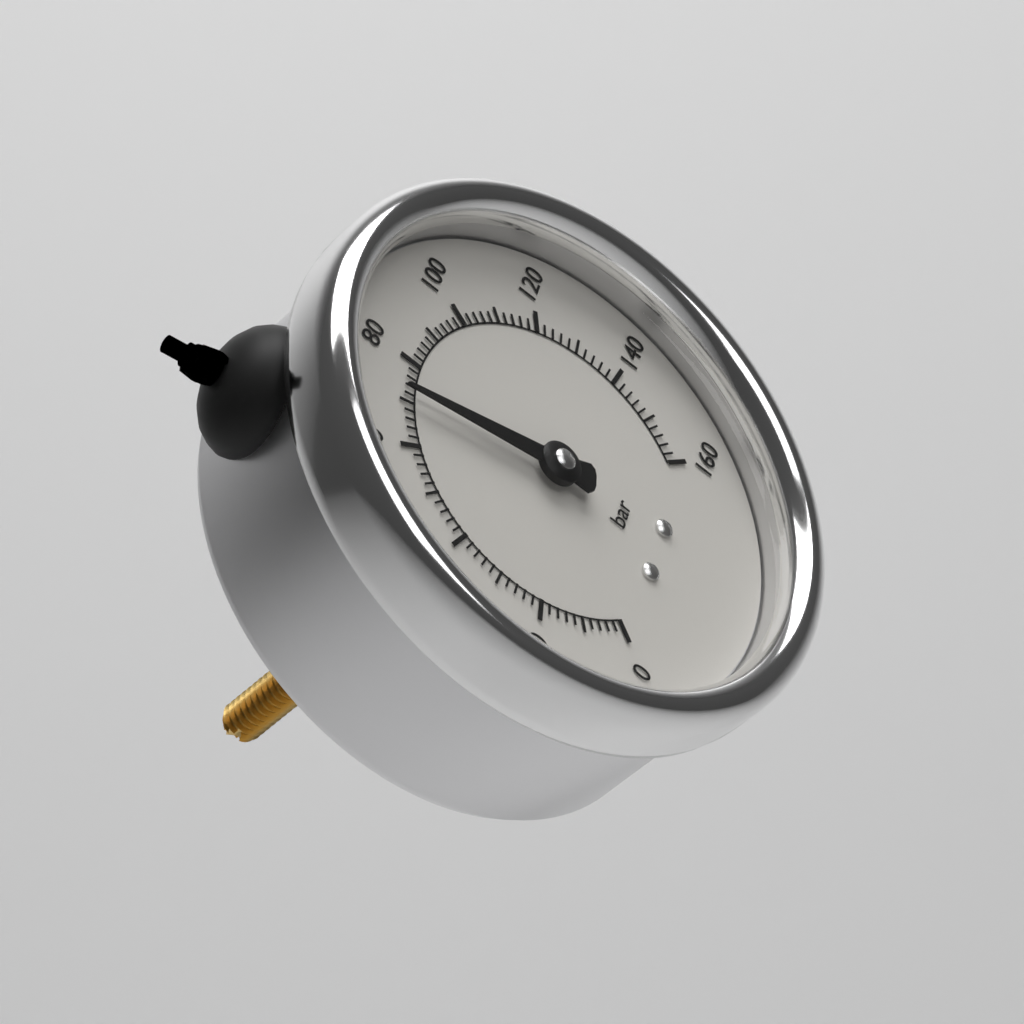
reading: 72 bar
